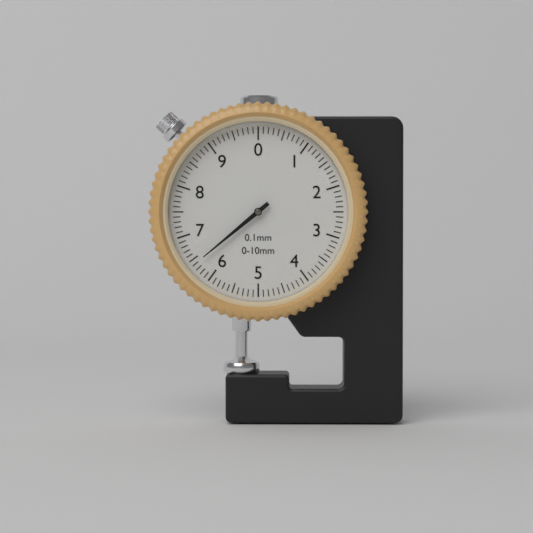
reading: 6.4 mm
